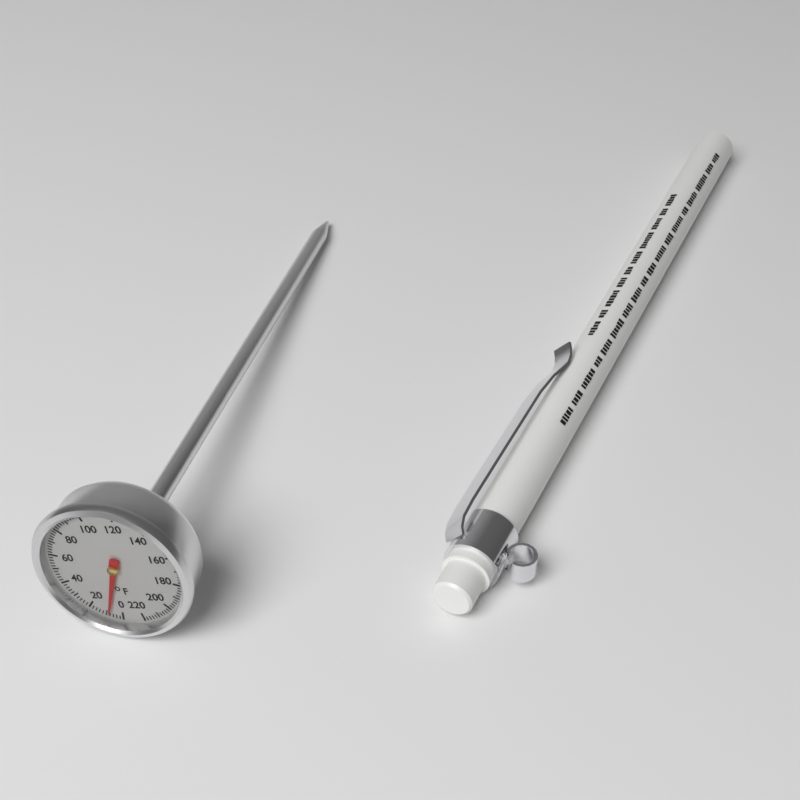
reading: 8 °F
